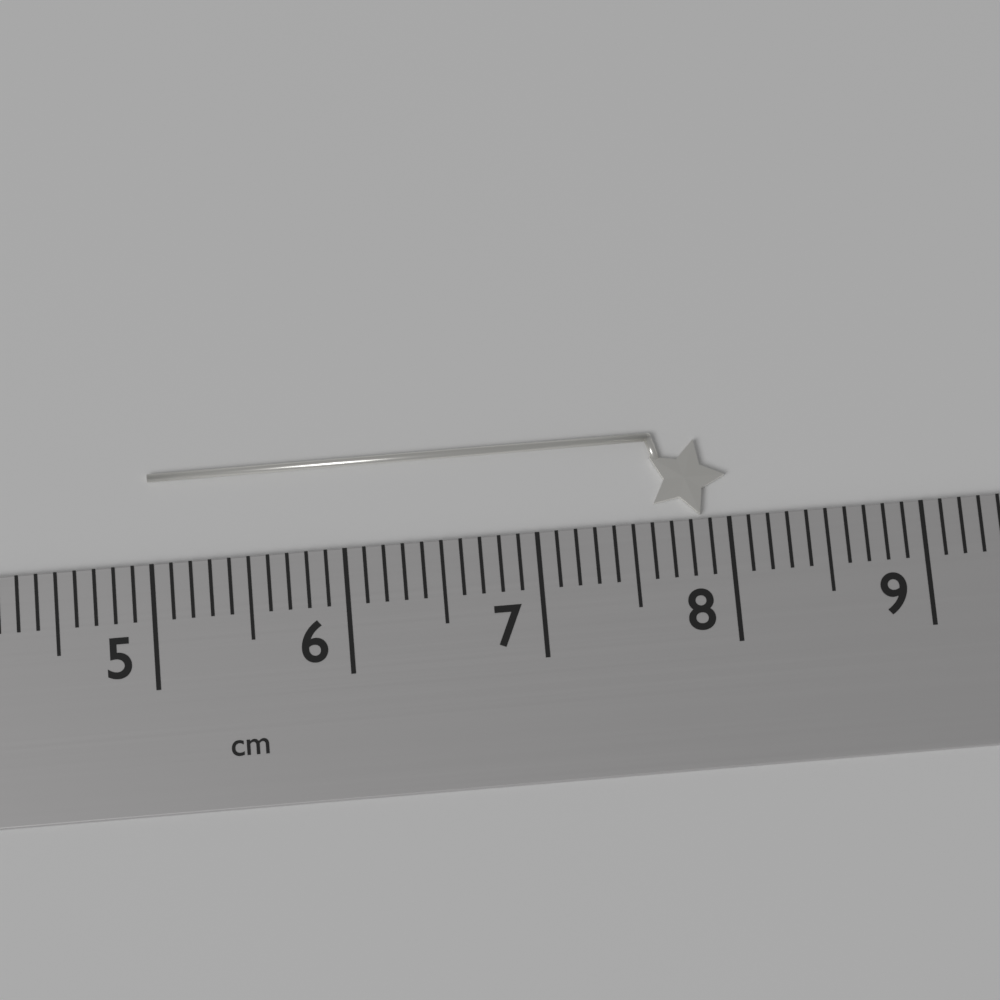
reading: 8.0 cm
